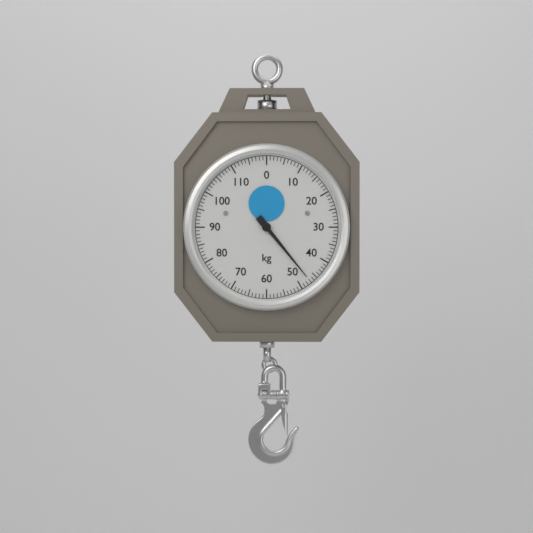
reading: 47 kg
